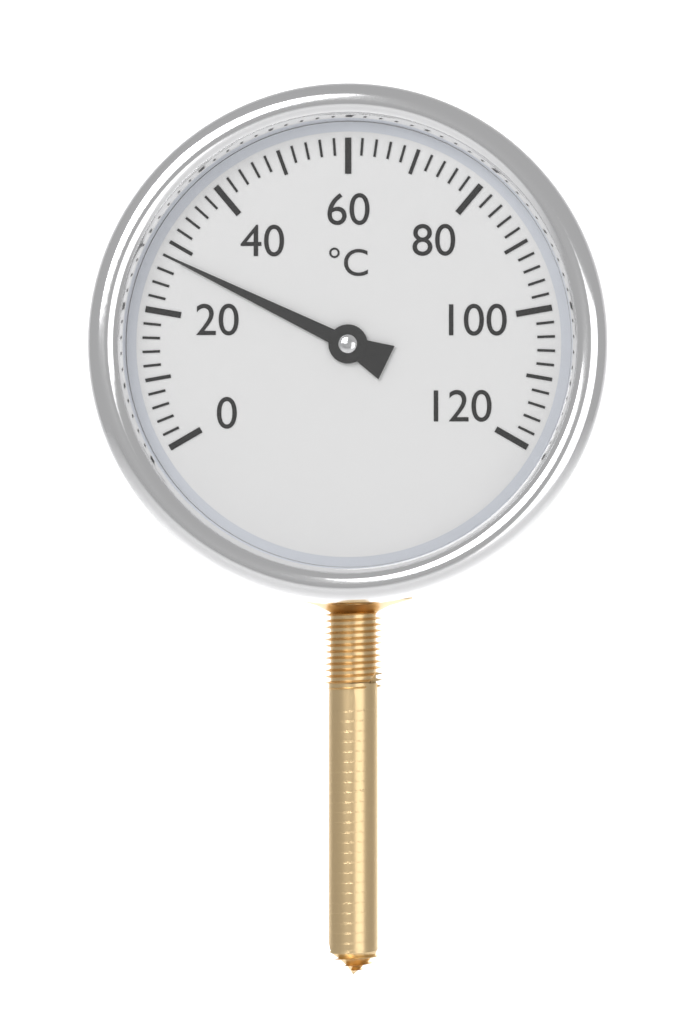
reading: 28 °C
